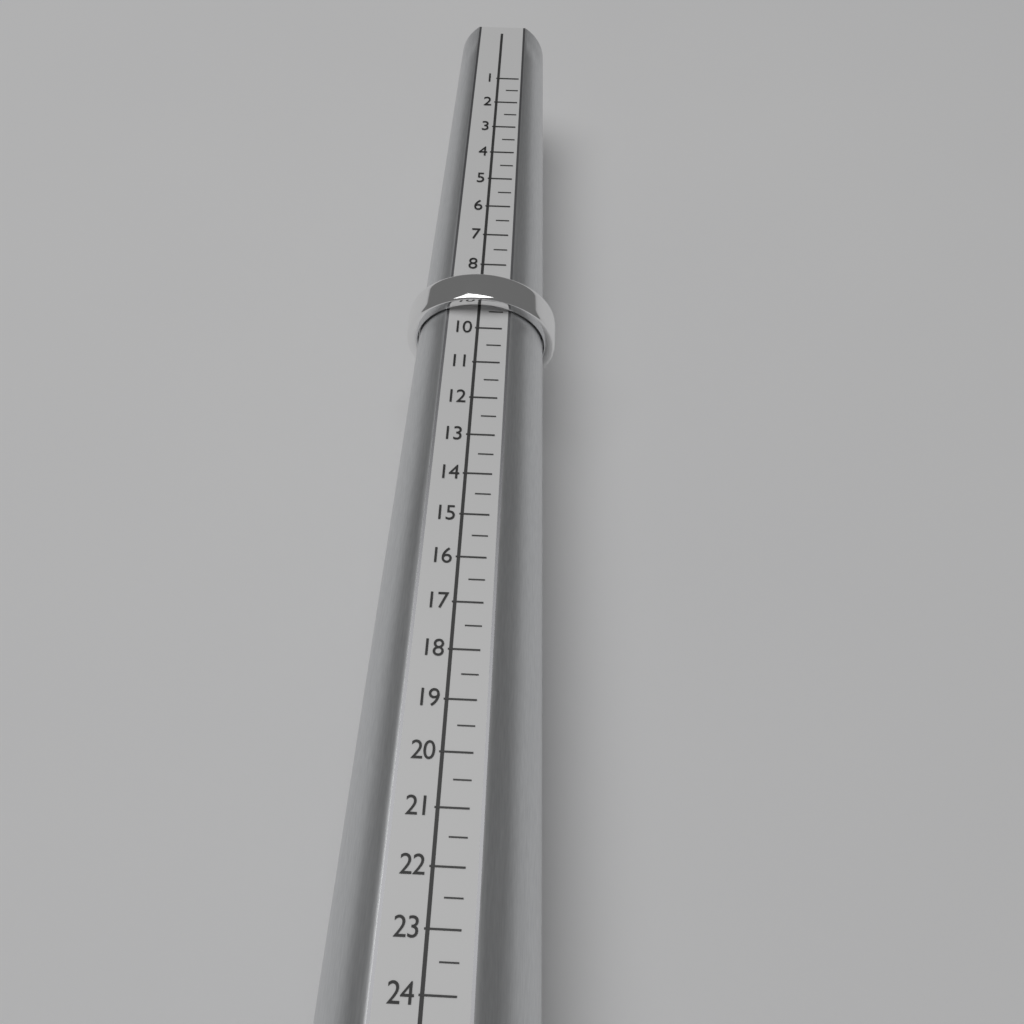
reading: 9.5 (no unit)
